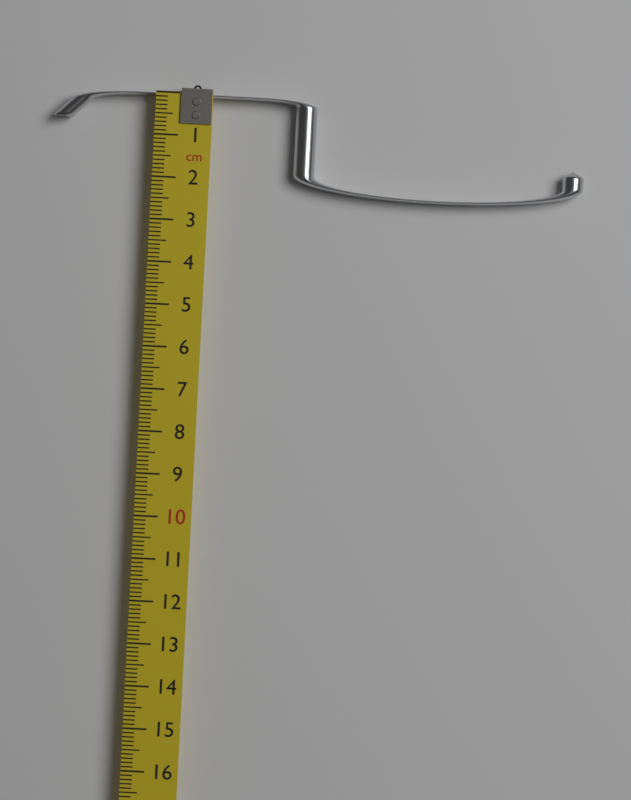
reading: 2.3 cm
